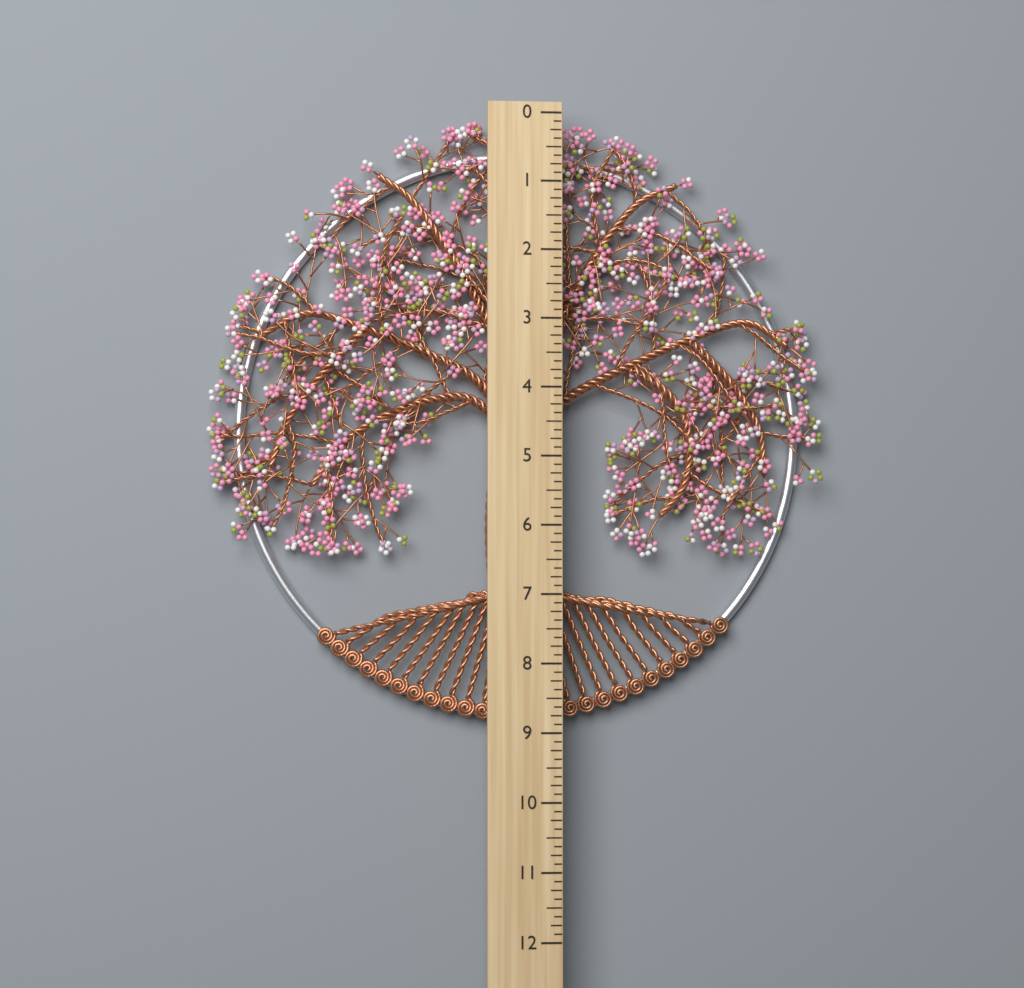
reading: 8.875 (no unit)
